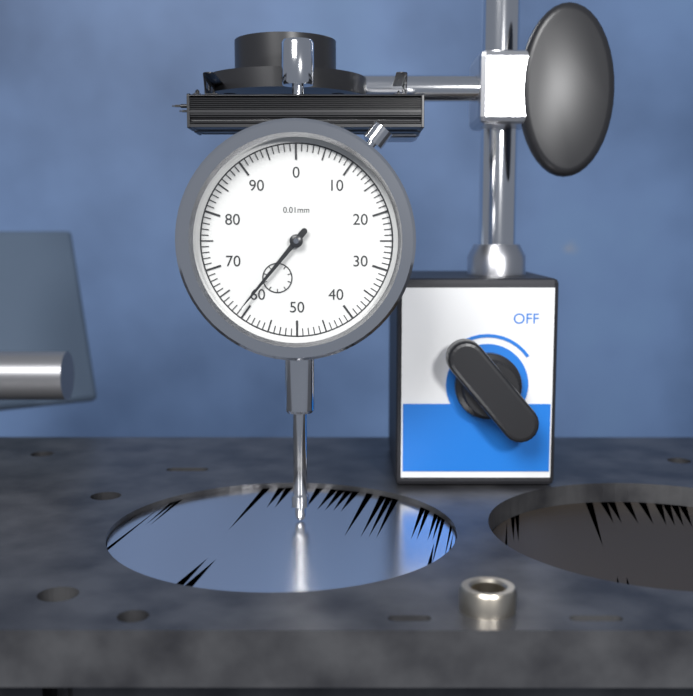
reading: 61 0.01mm
